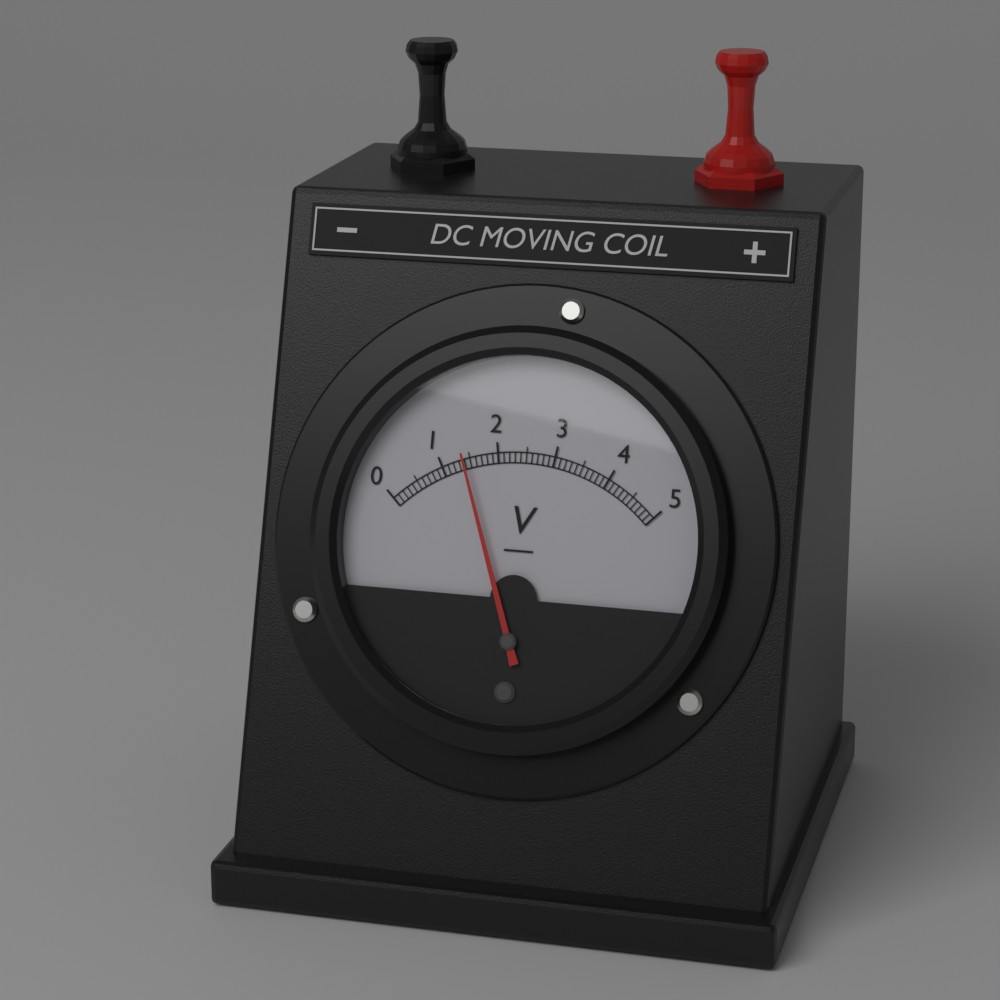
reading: 1.4 V
